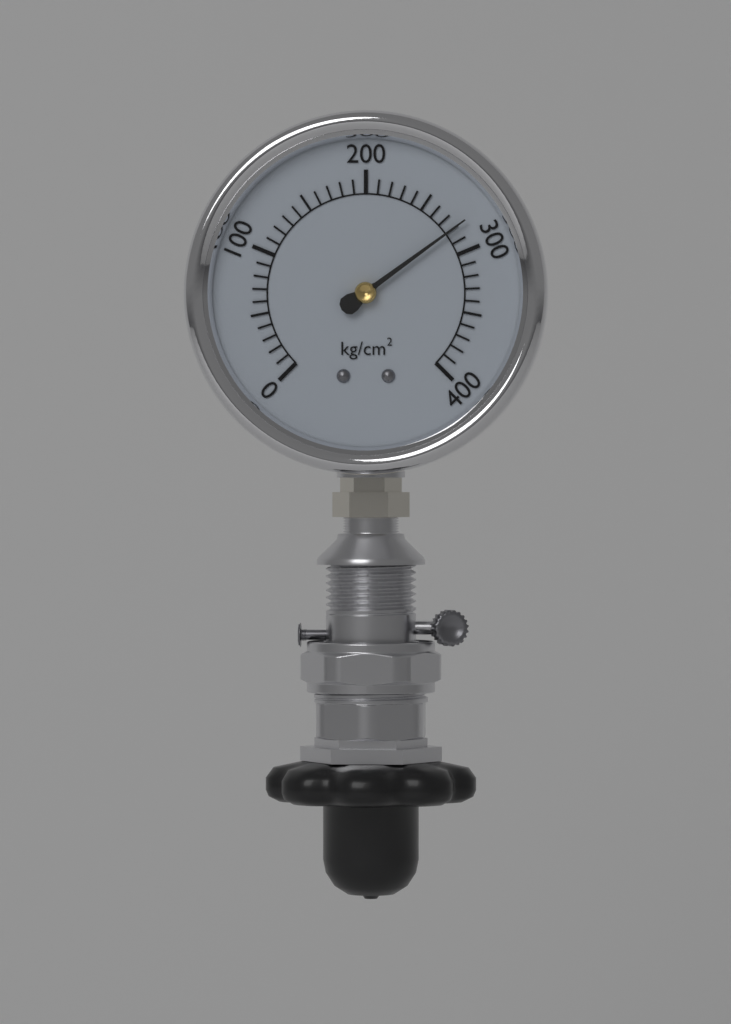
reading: 280 kg/cm²
